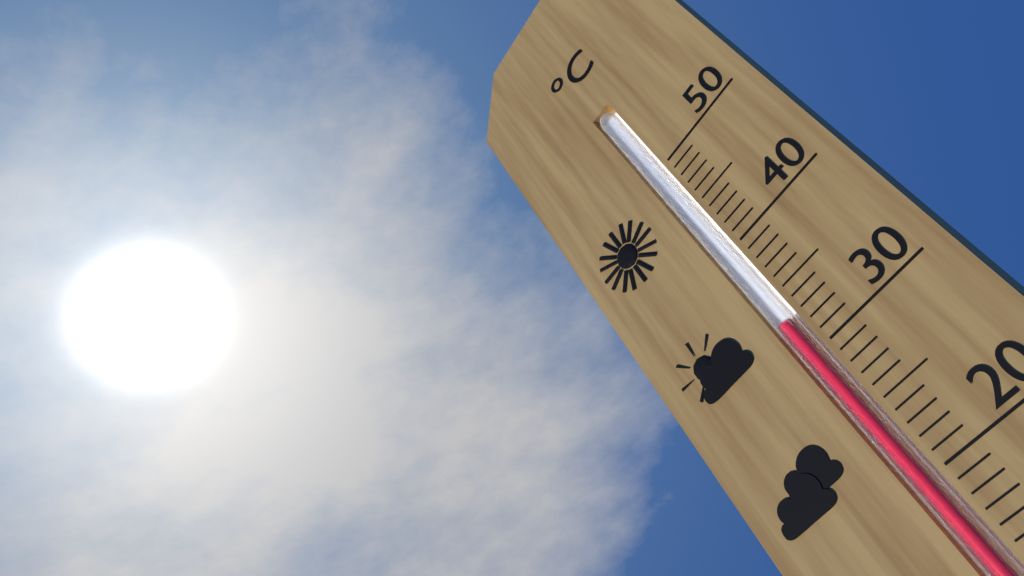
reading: 33 °C
